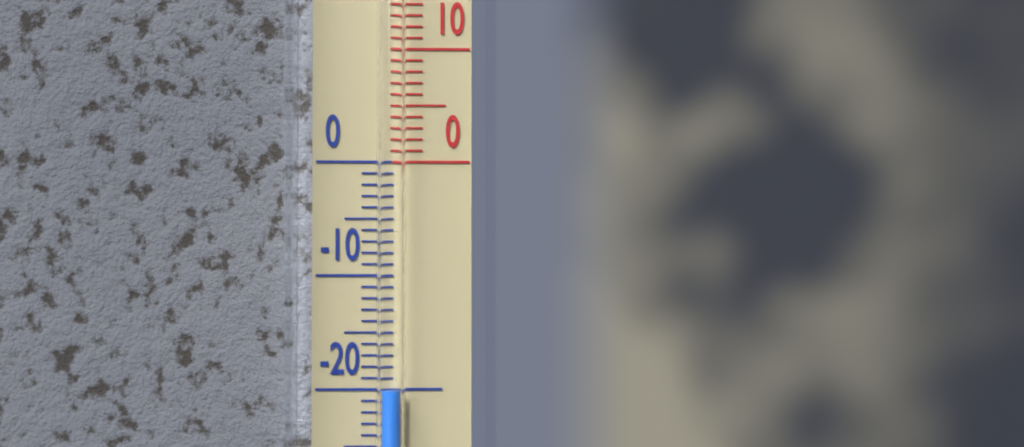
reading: -20 °C
